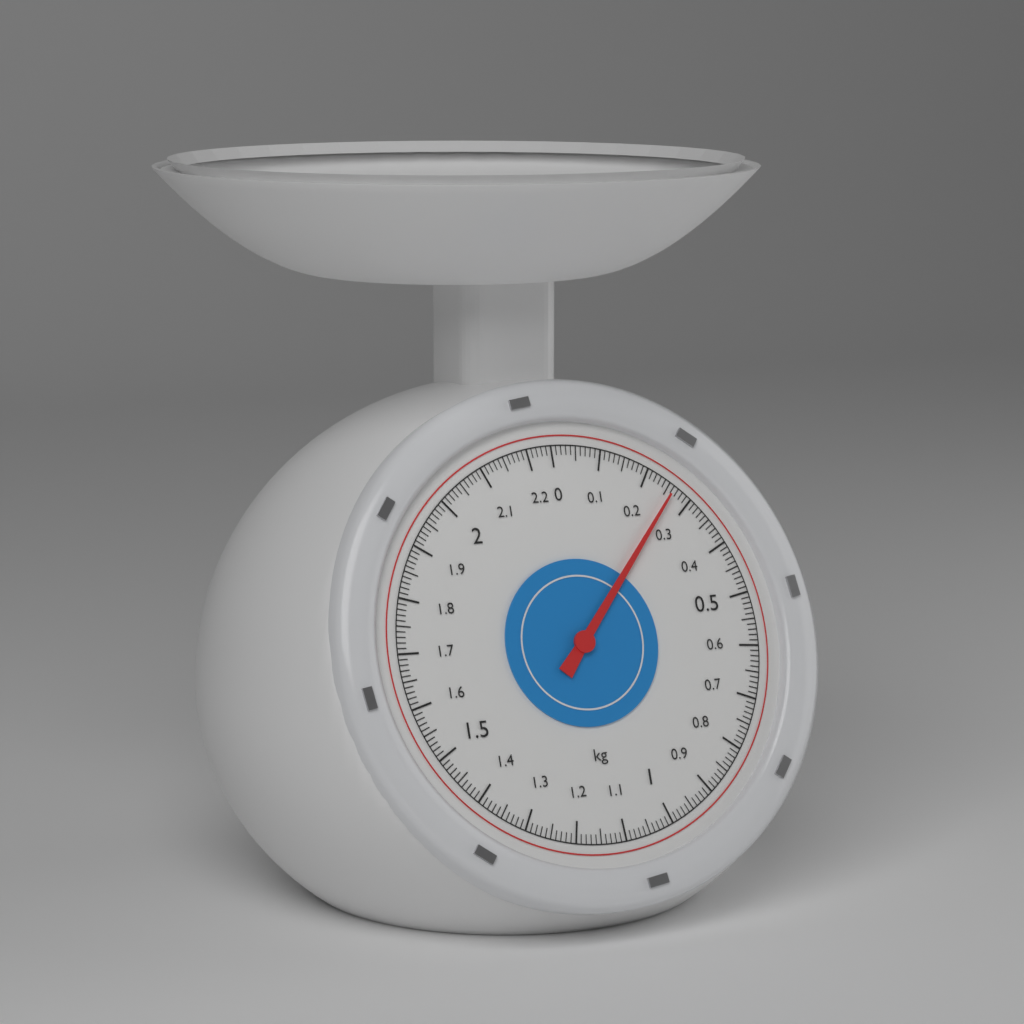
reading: 0.26 kg
